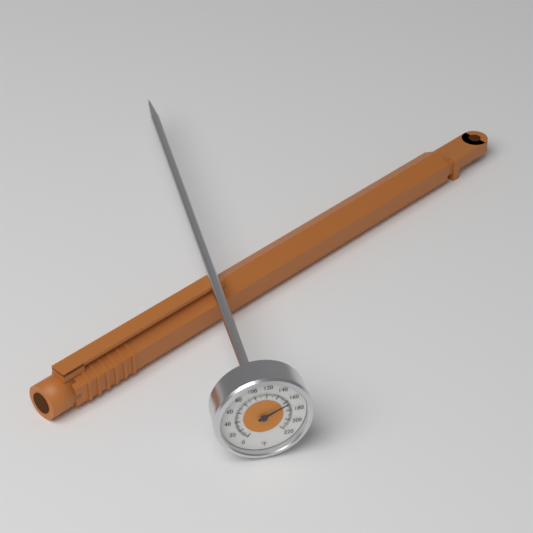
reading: 164 °F
